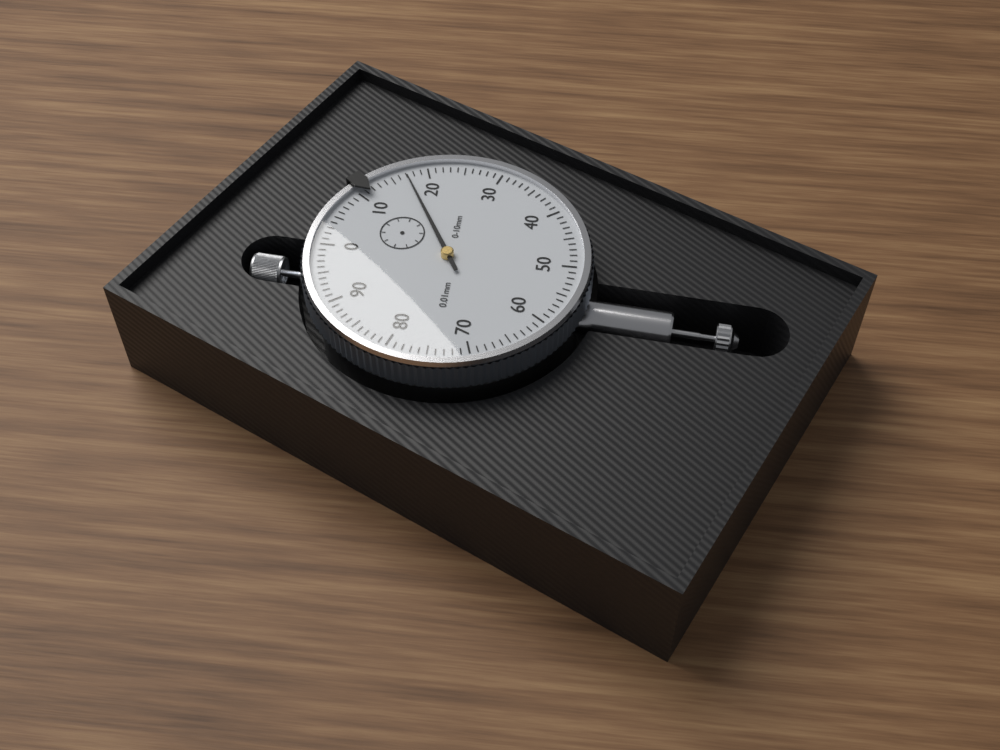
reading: 0.17 mm
